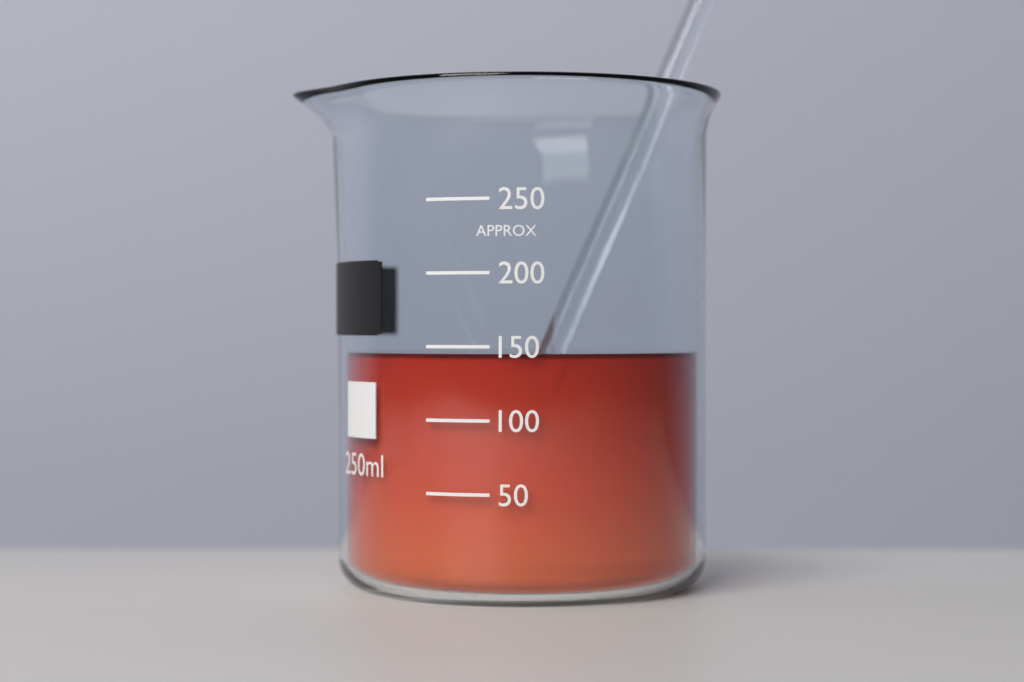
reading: 145 ml
